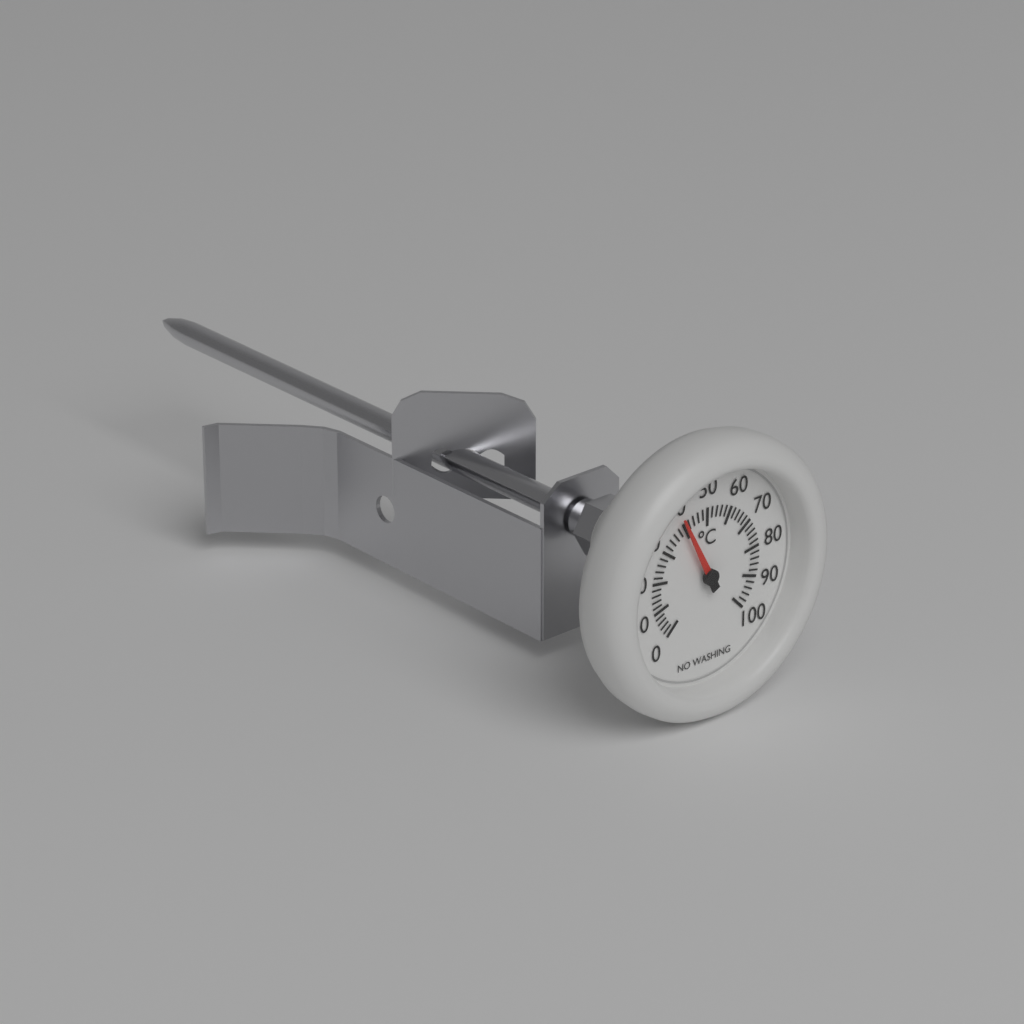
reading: 40 °C
